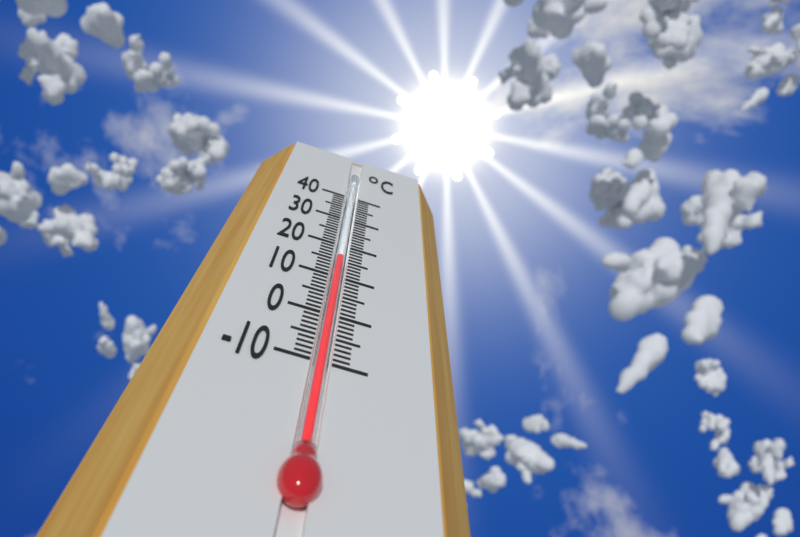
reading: 16 °C
